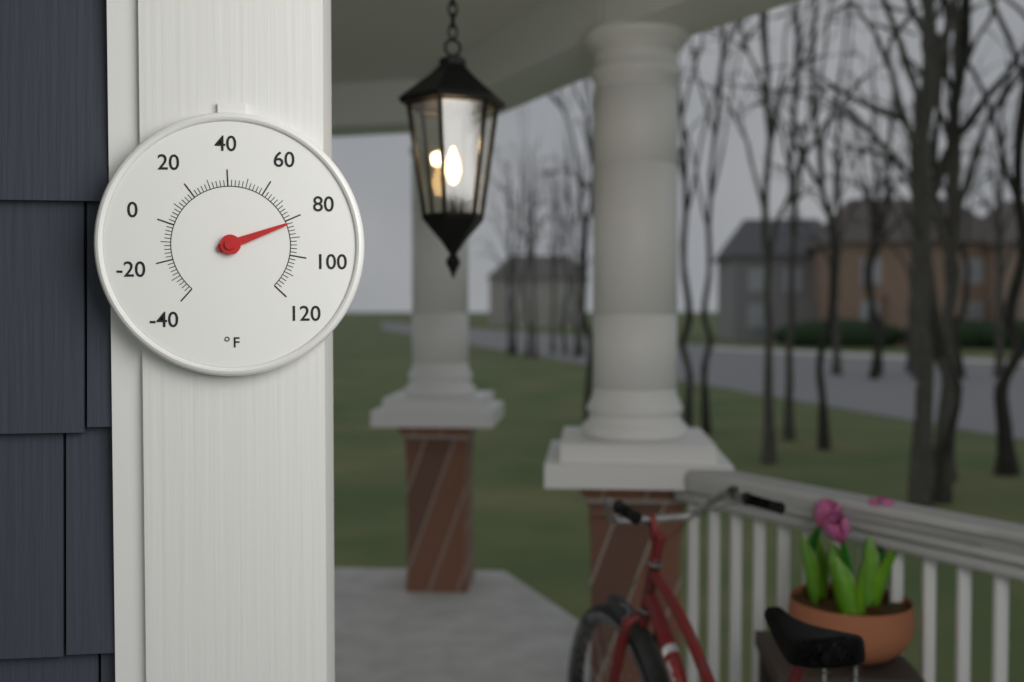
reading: 82 °F
